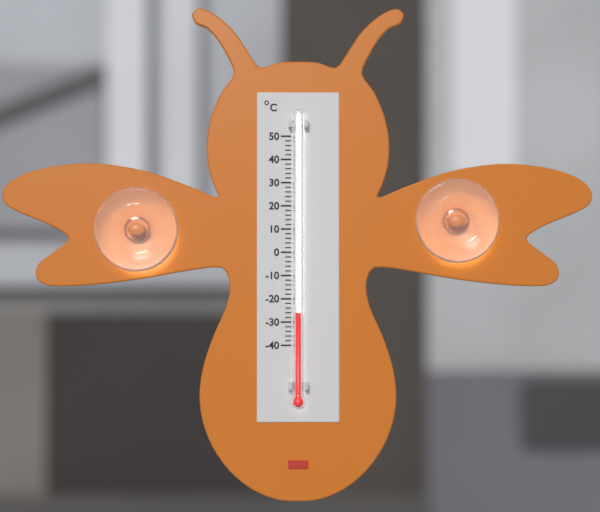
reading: -26 °C
